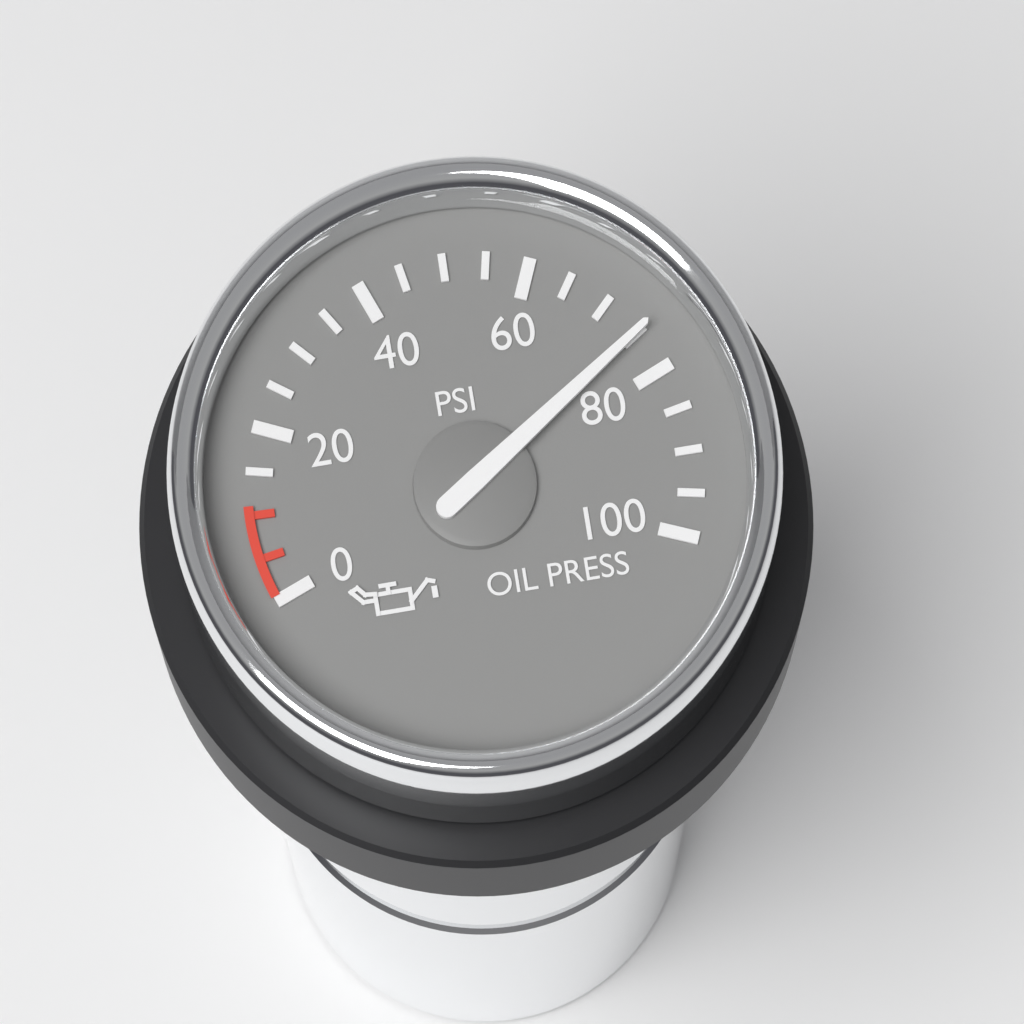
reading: 75 psi
